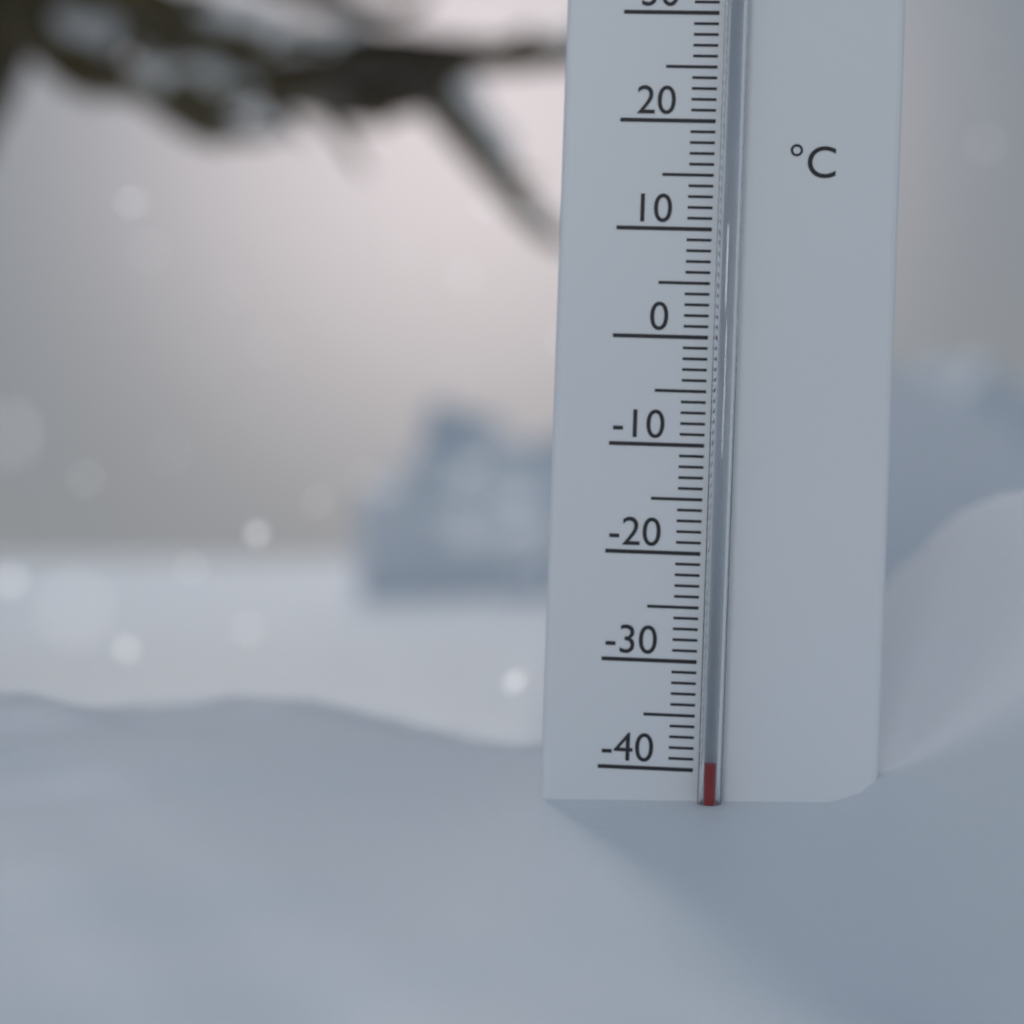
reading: -39 °C
